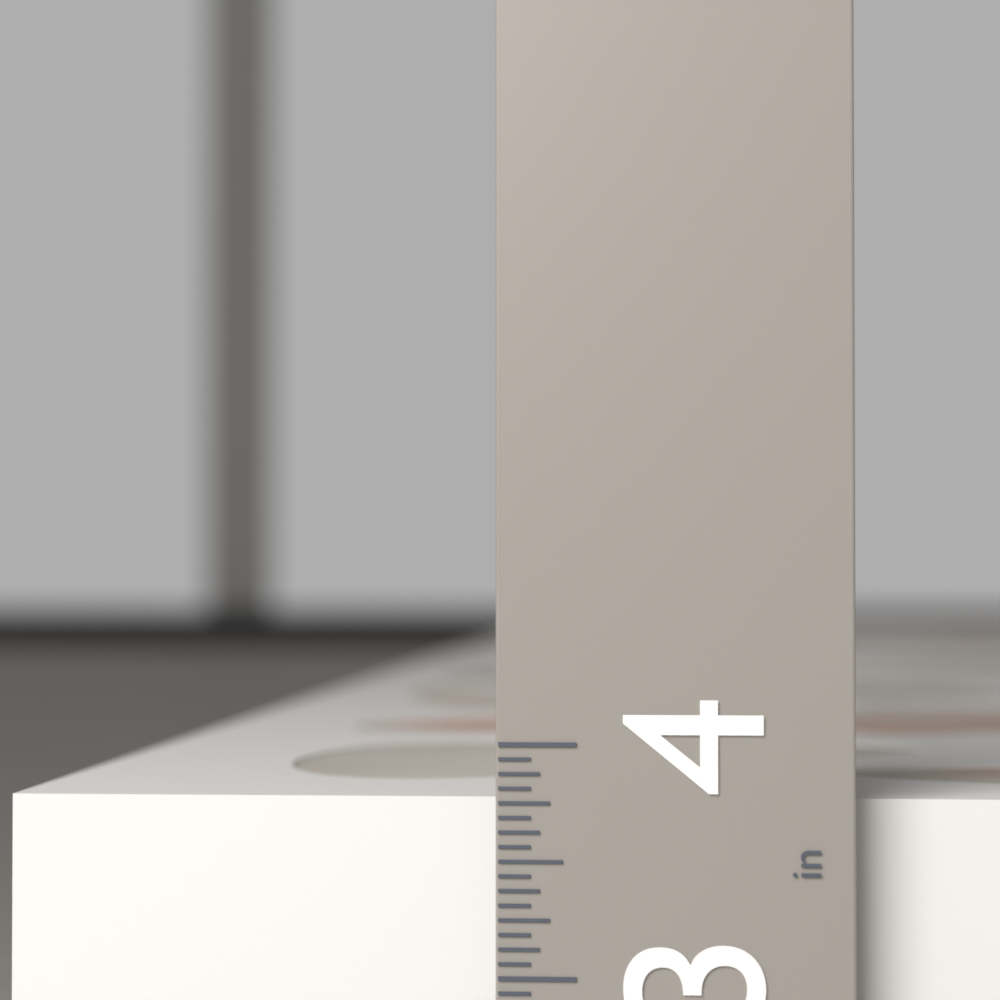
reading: 3.7500 in
